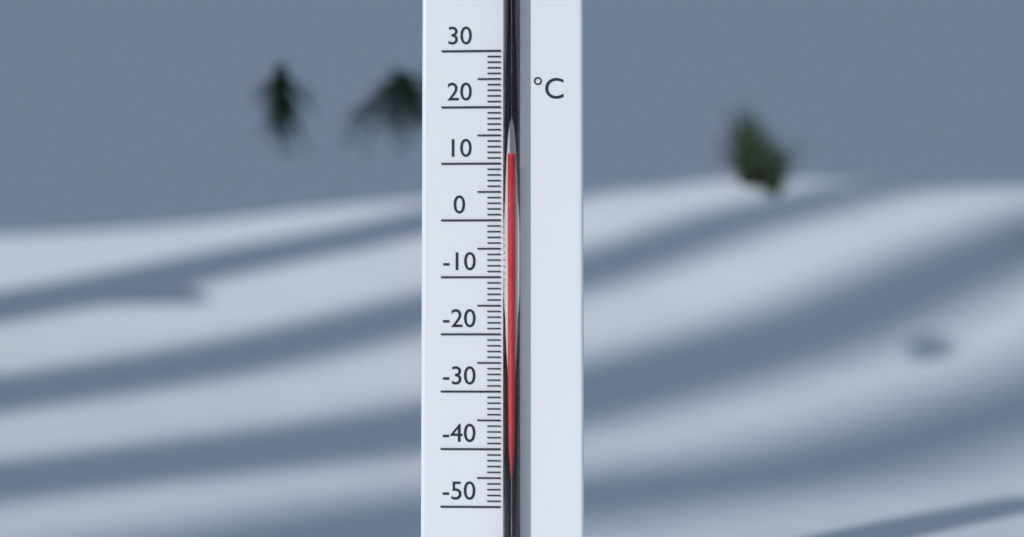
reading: 11 °C
